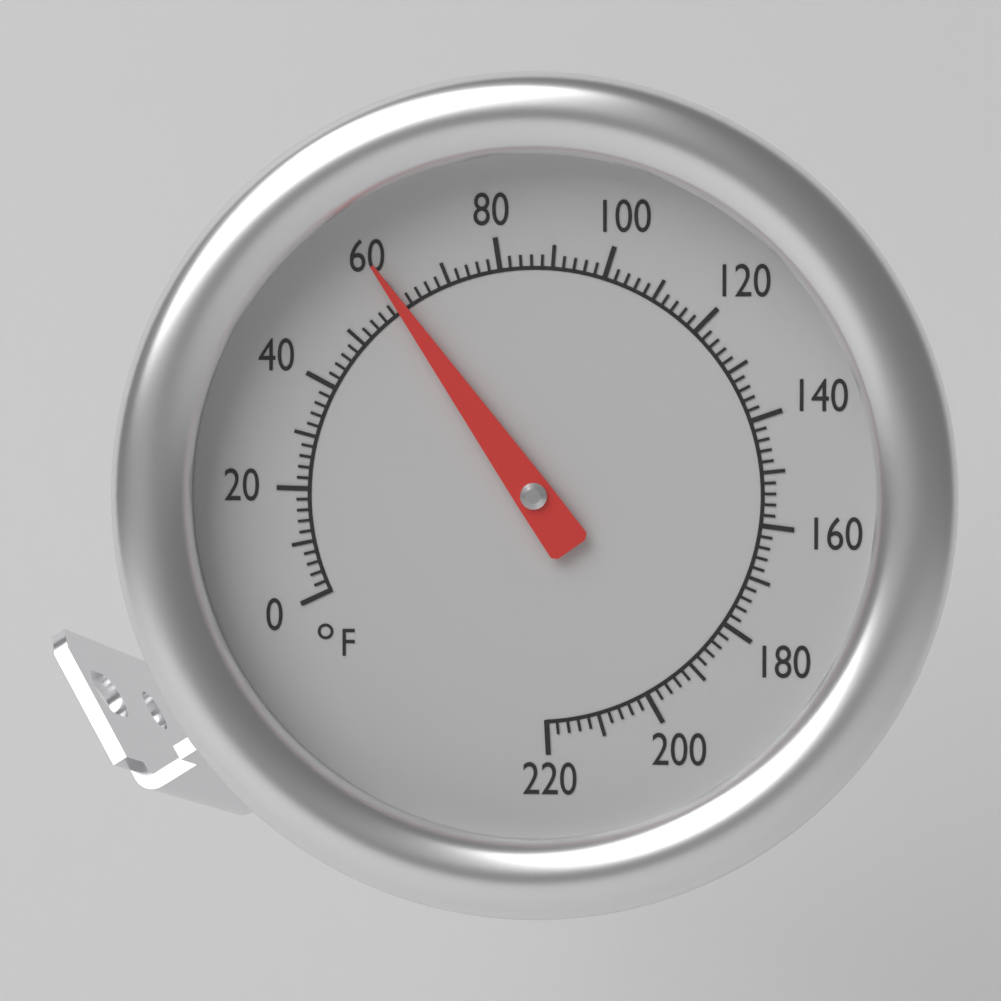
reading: 60 °F
